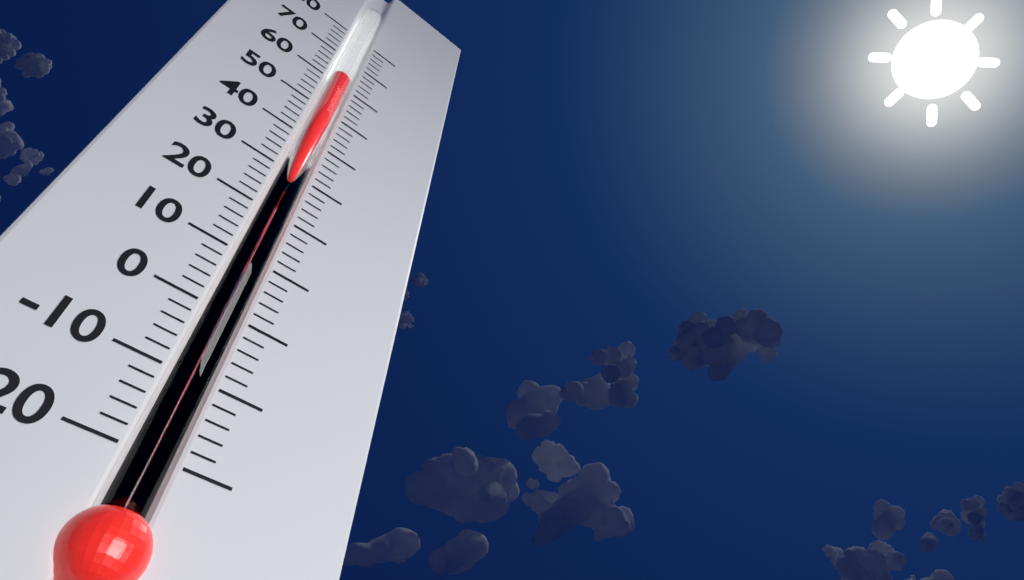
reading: 62 (no unit)
